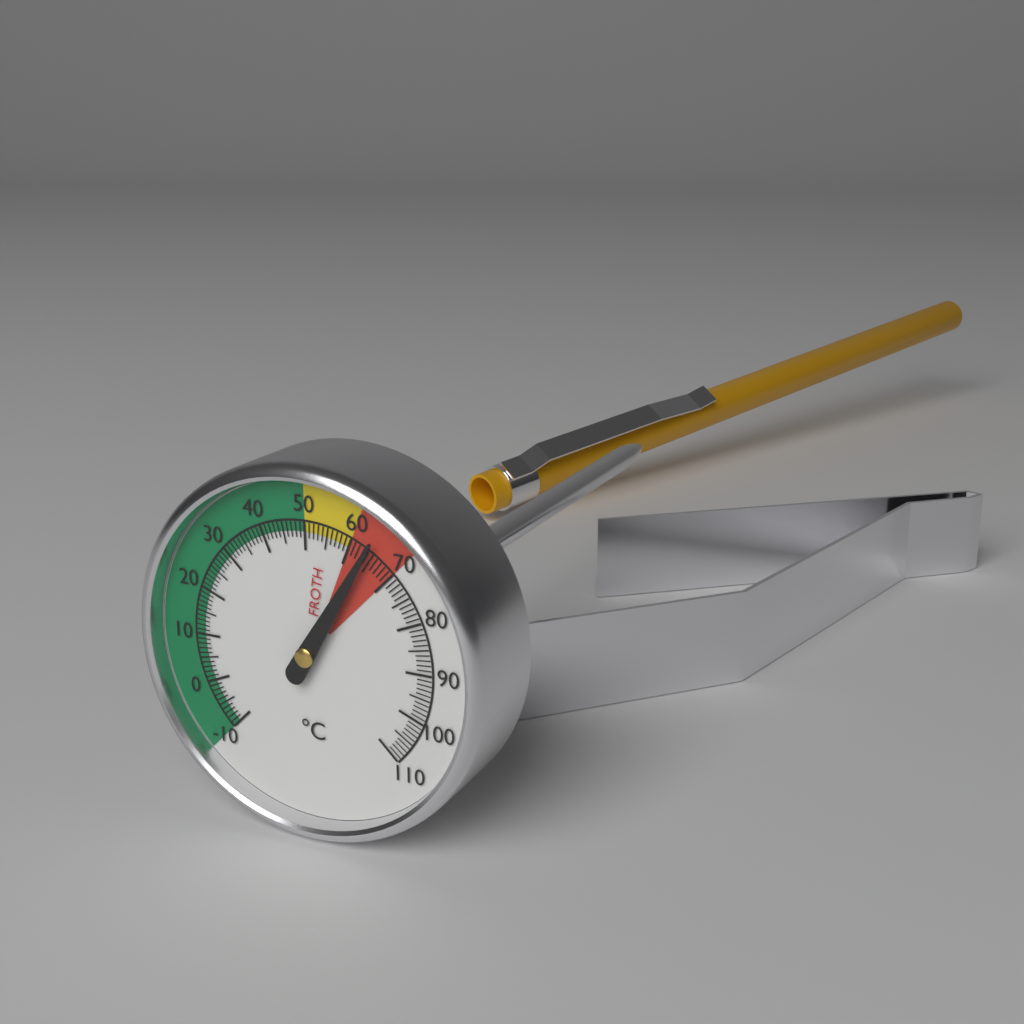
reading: 64 °C
